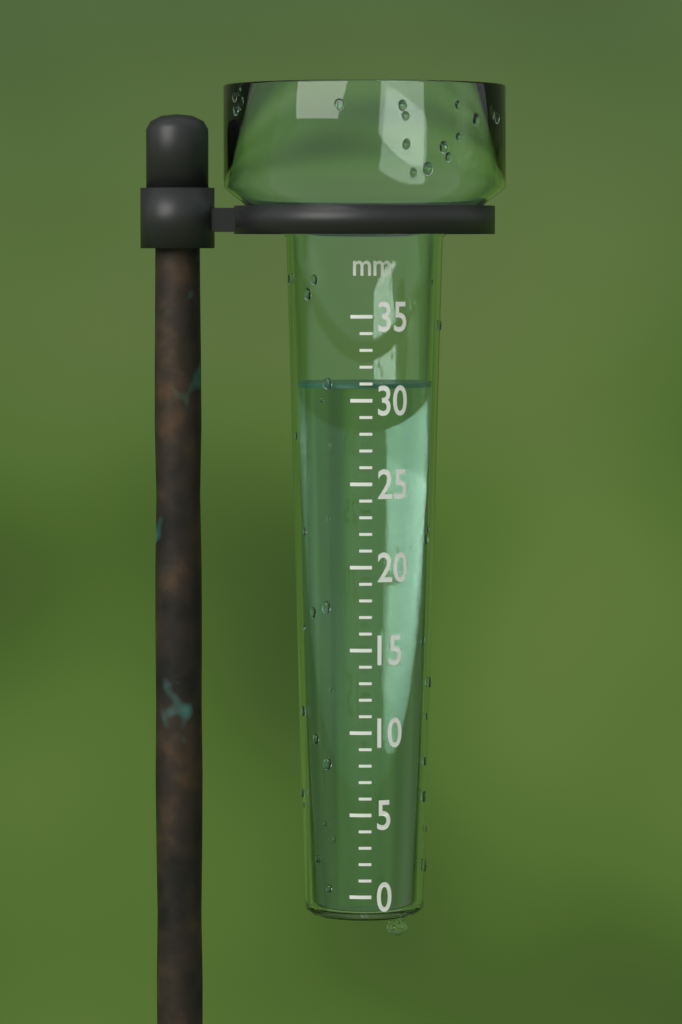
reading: 31 mm
